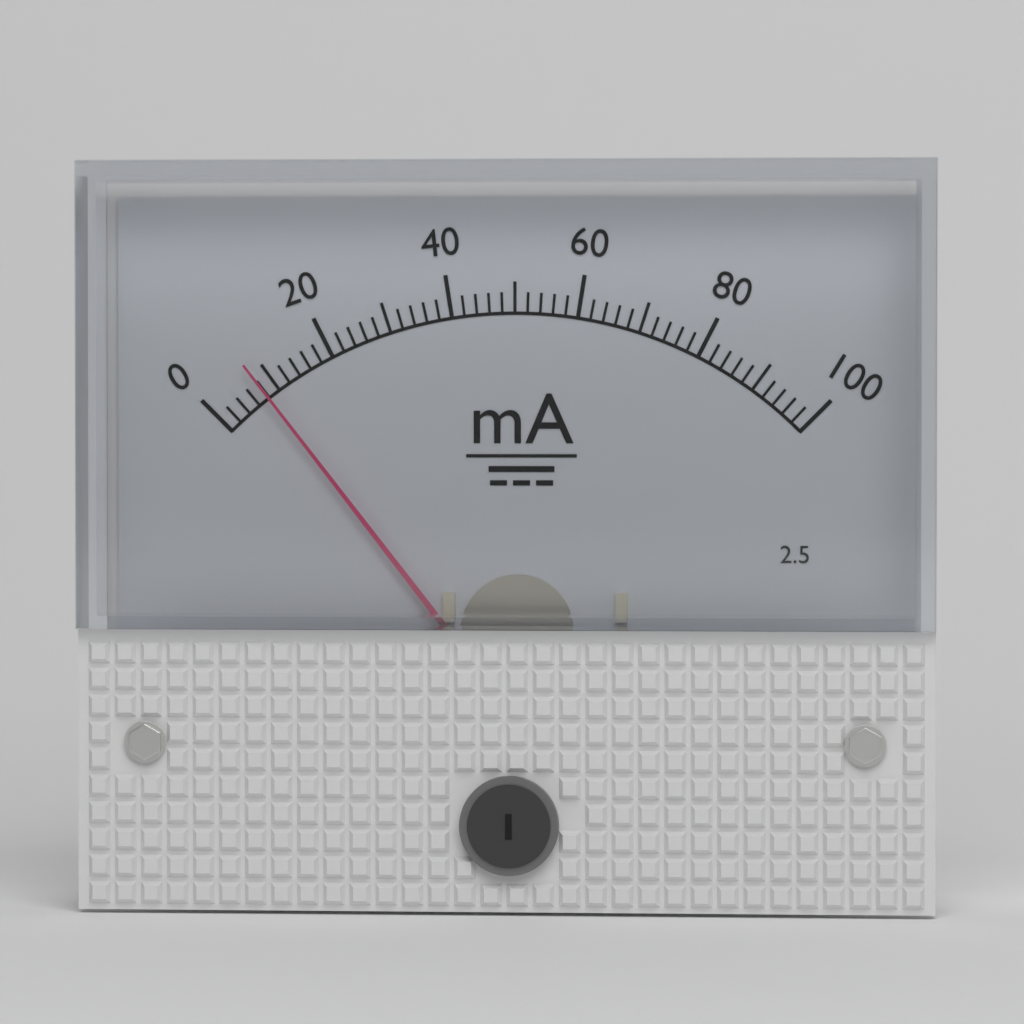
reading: 8 mA
